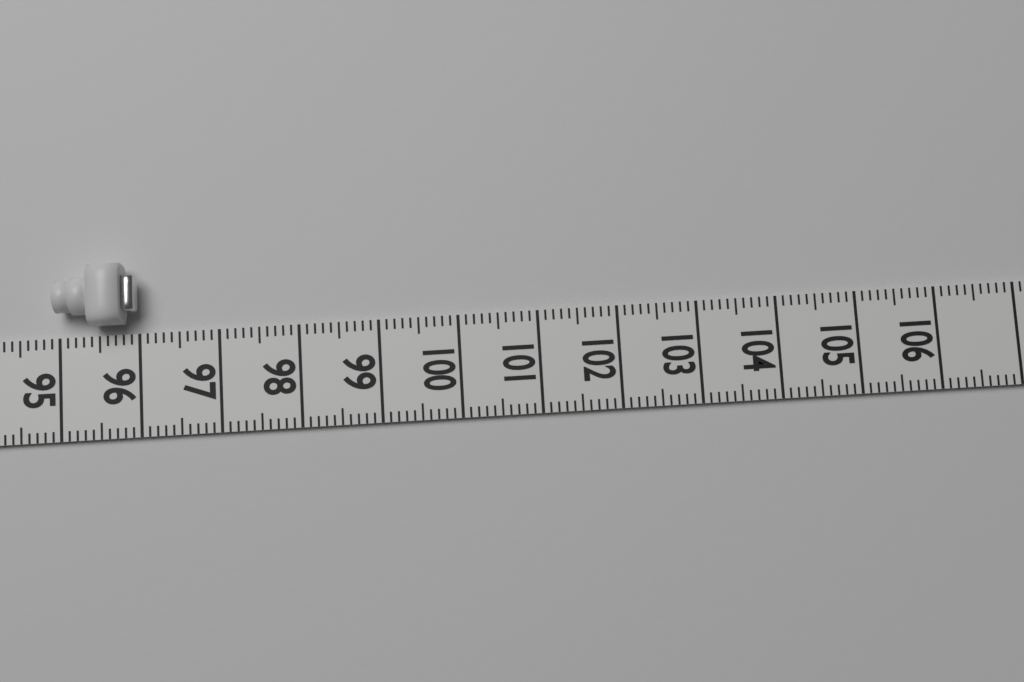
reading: 96.0 (no unit)
